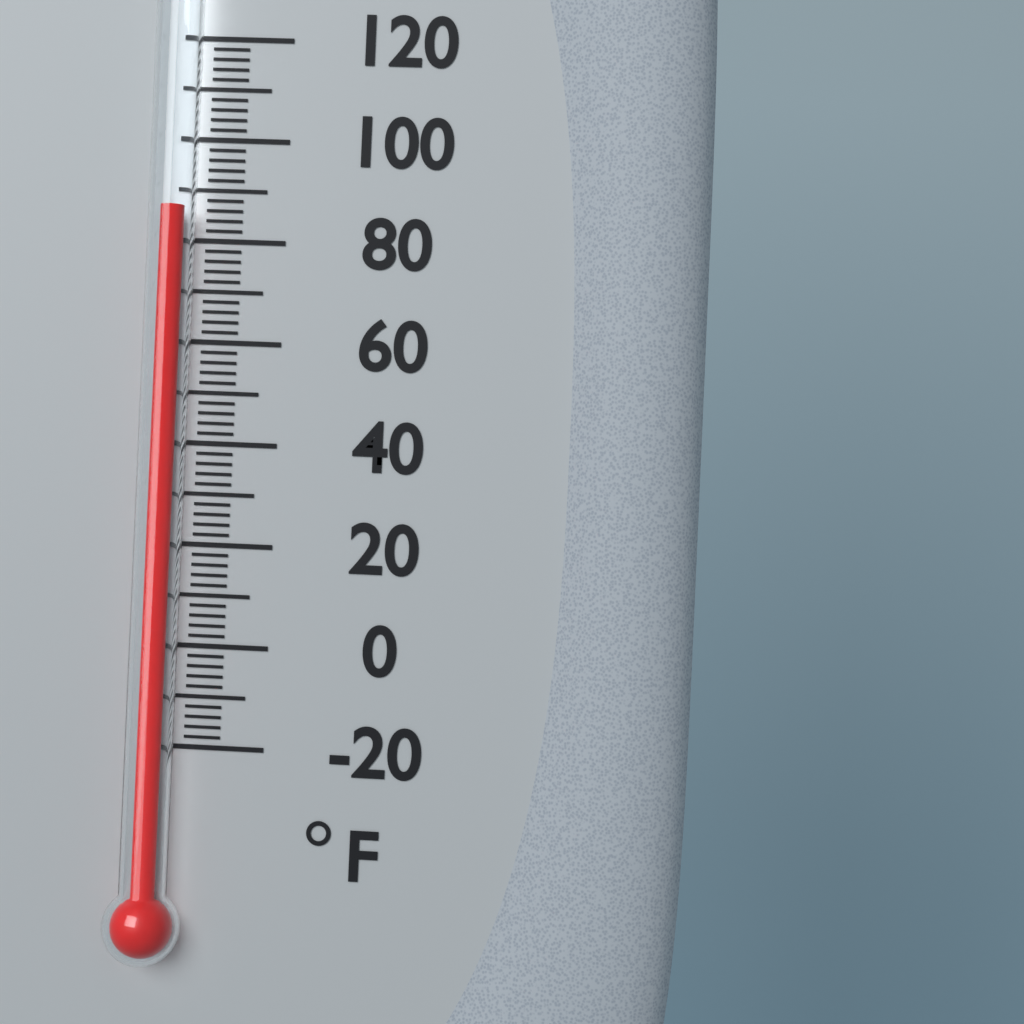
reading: 86 °F
